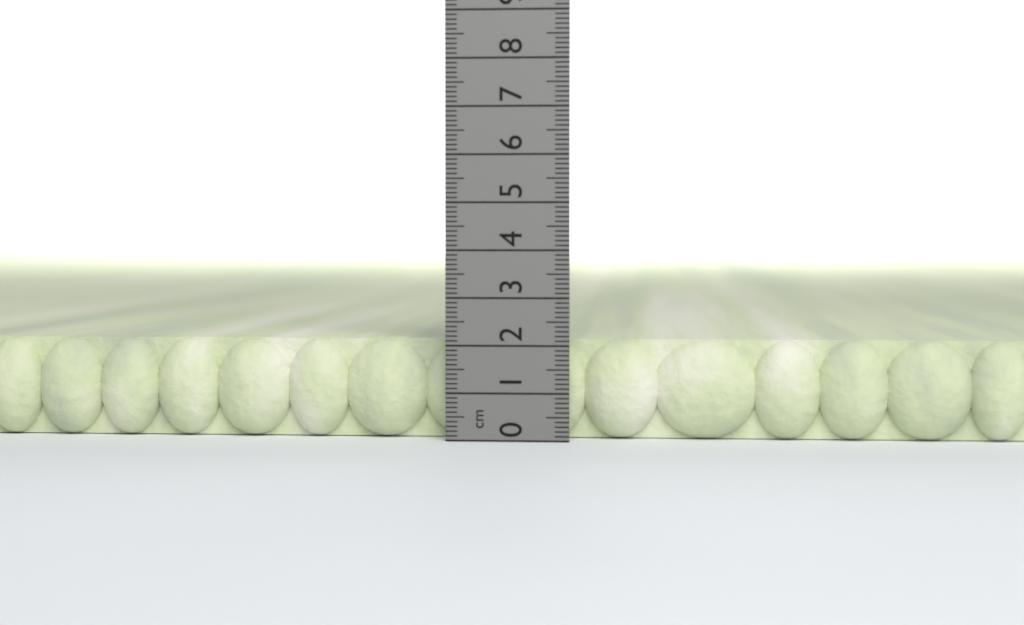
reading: 2.1 cm
